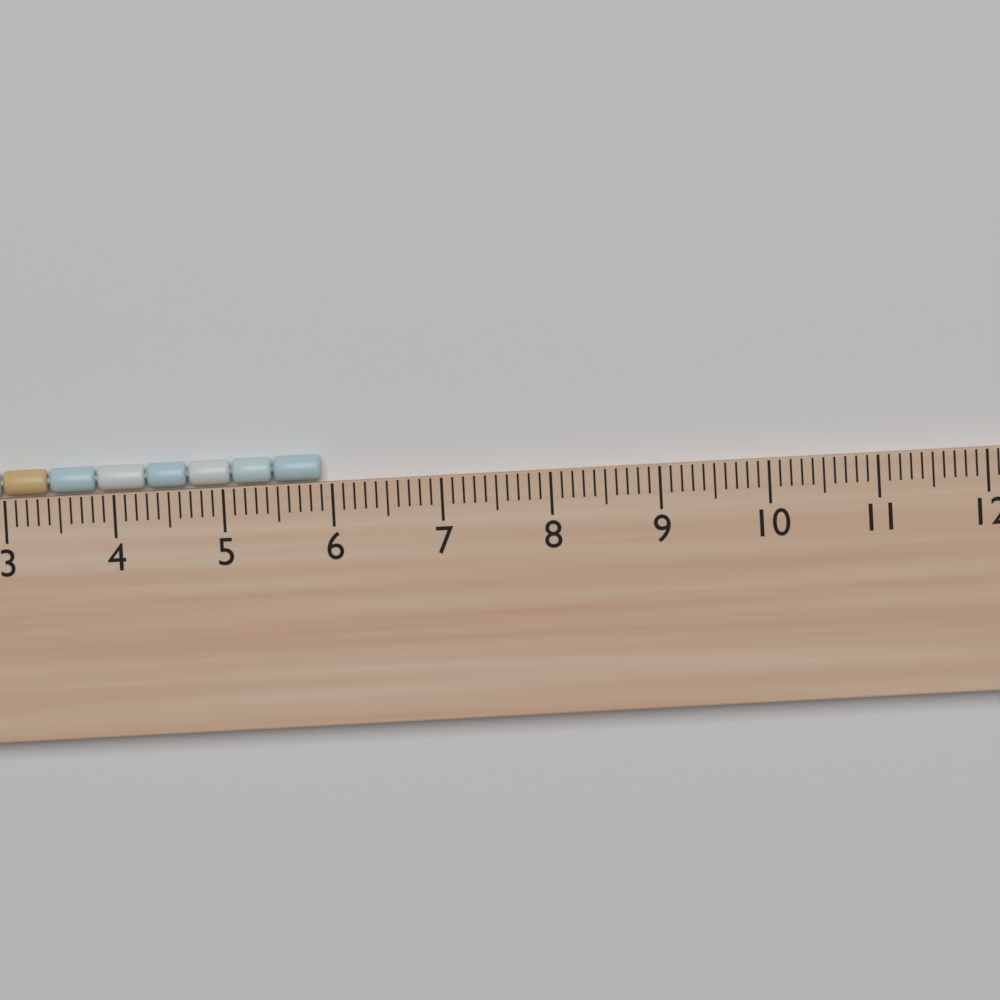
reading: 5.9 cm
